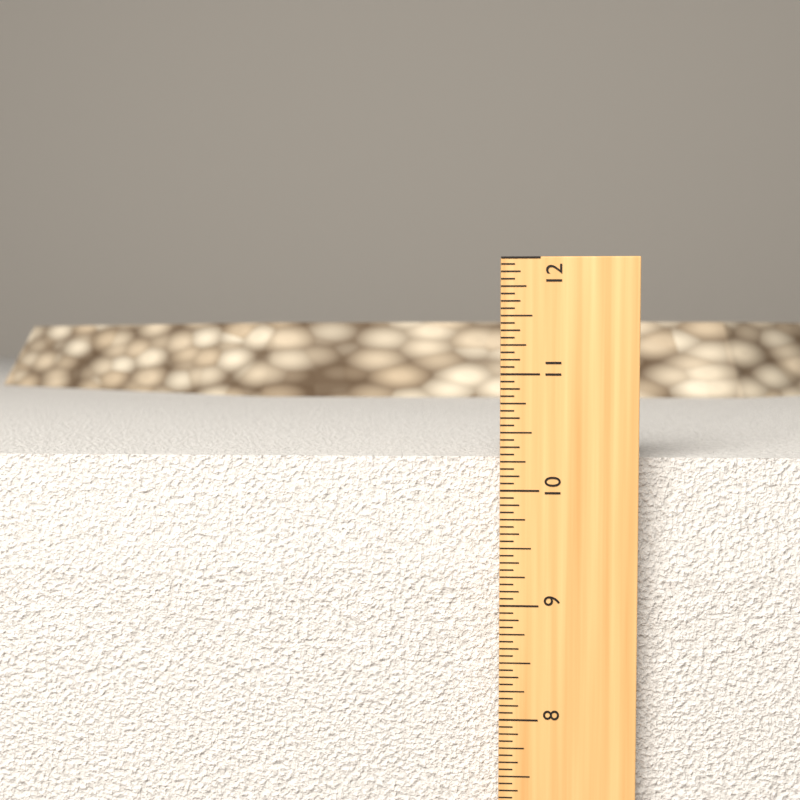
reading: 10.2500 in
